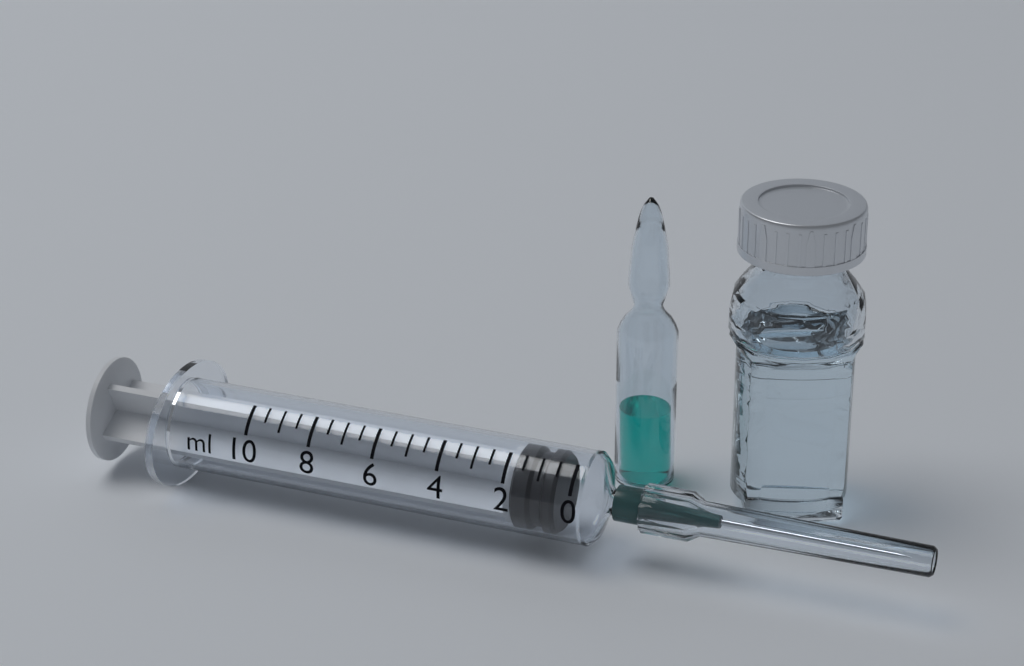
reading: 0.5 ml
